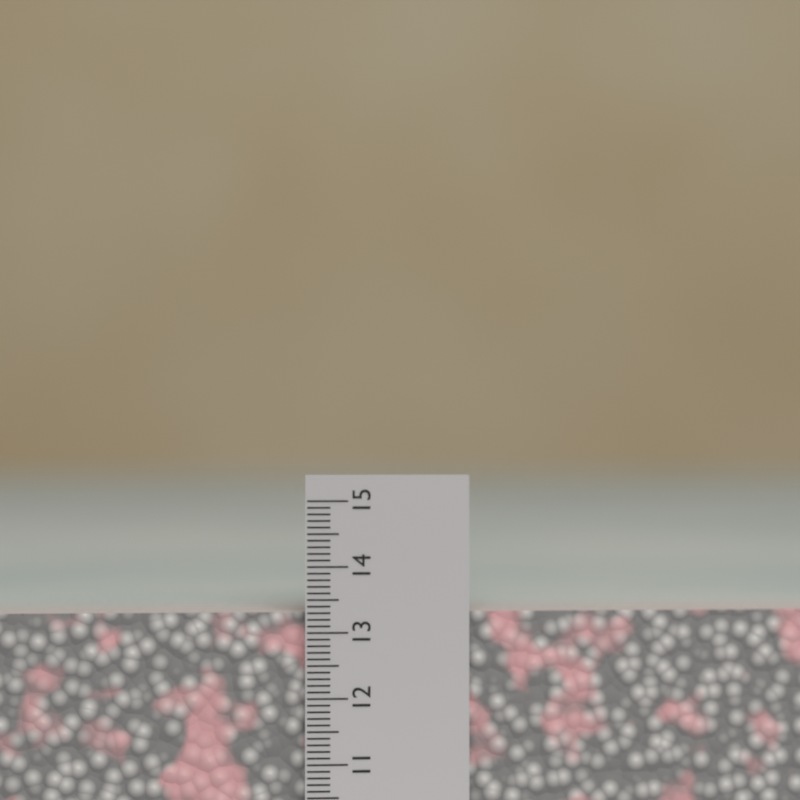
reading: 13.3 cm
